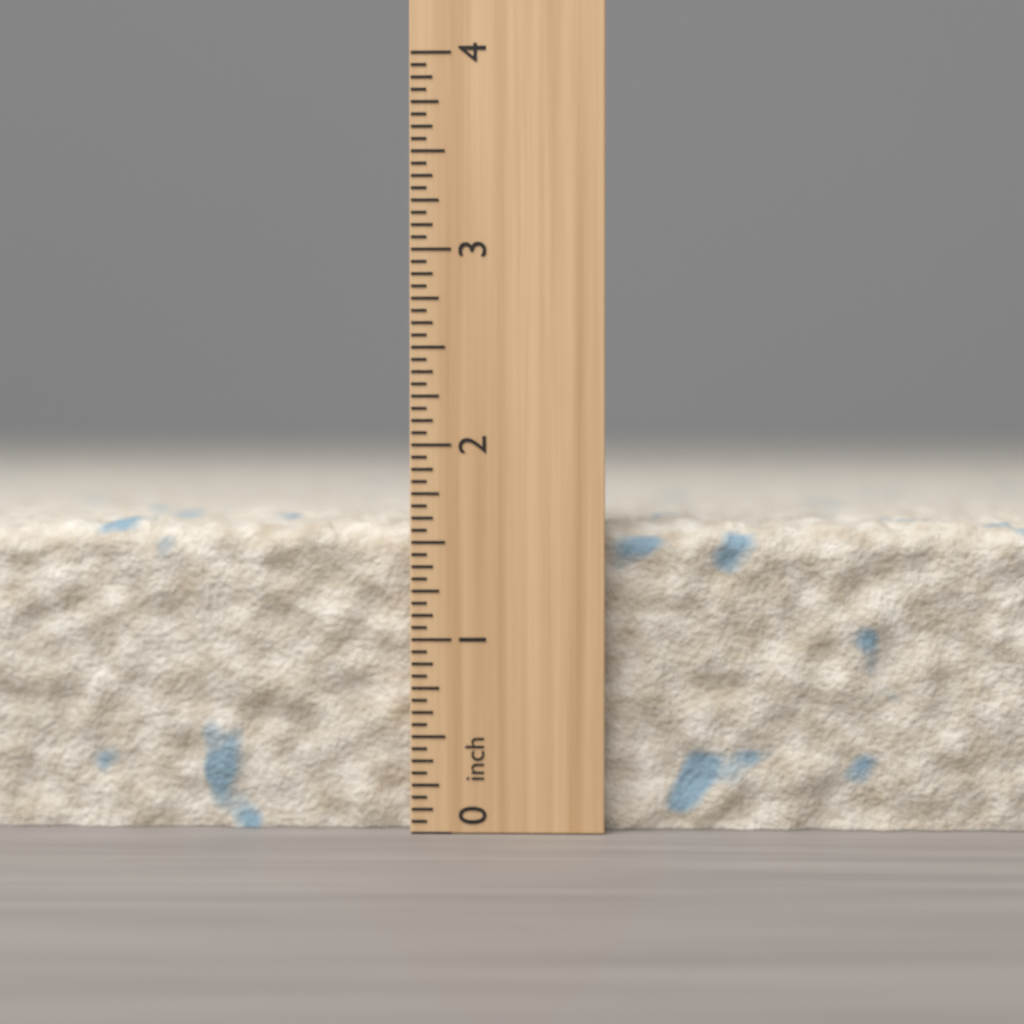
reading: 1.6250 inch
